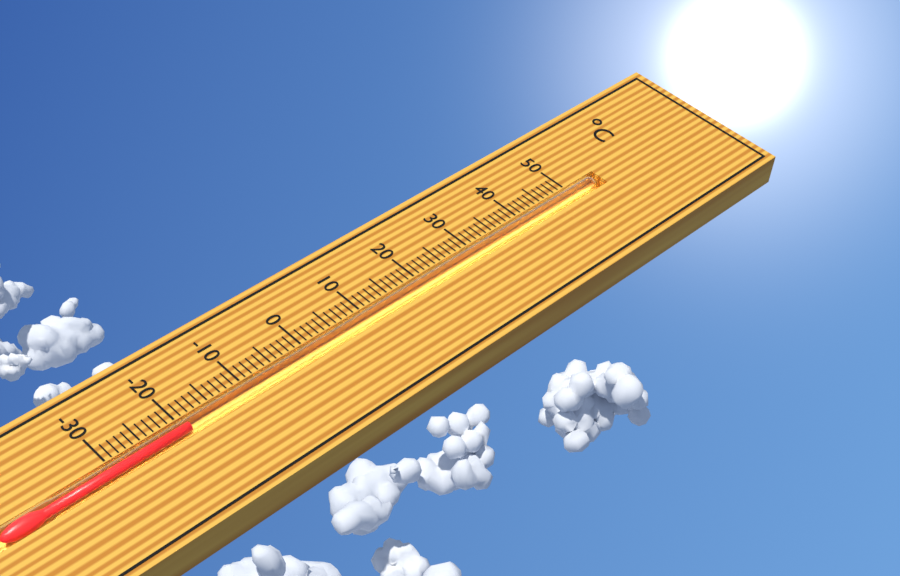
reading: -19 °C
